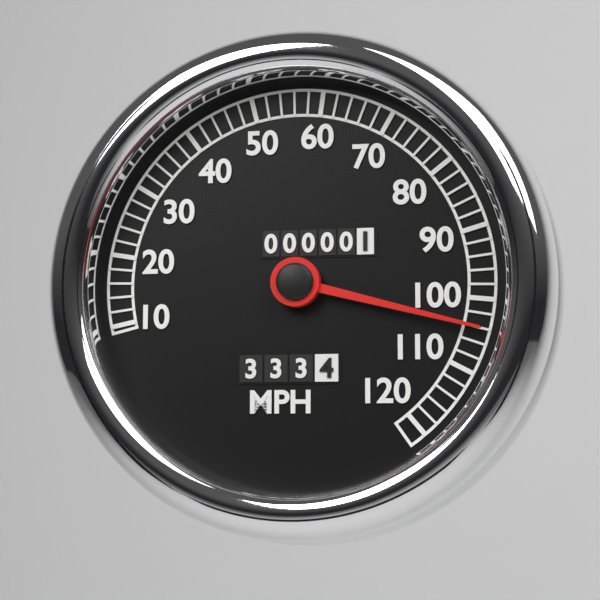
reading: 104 MPH
